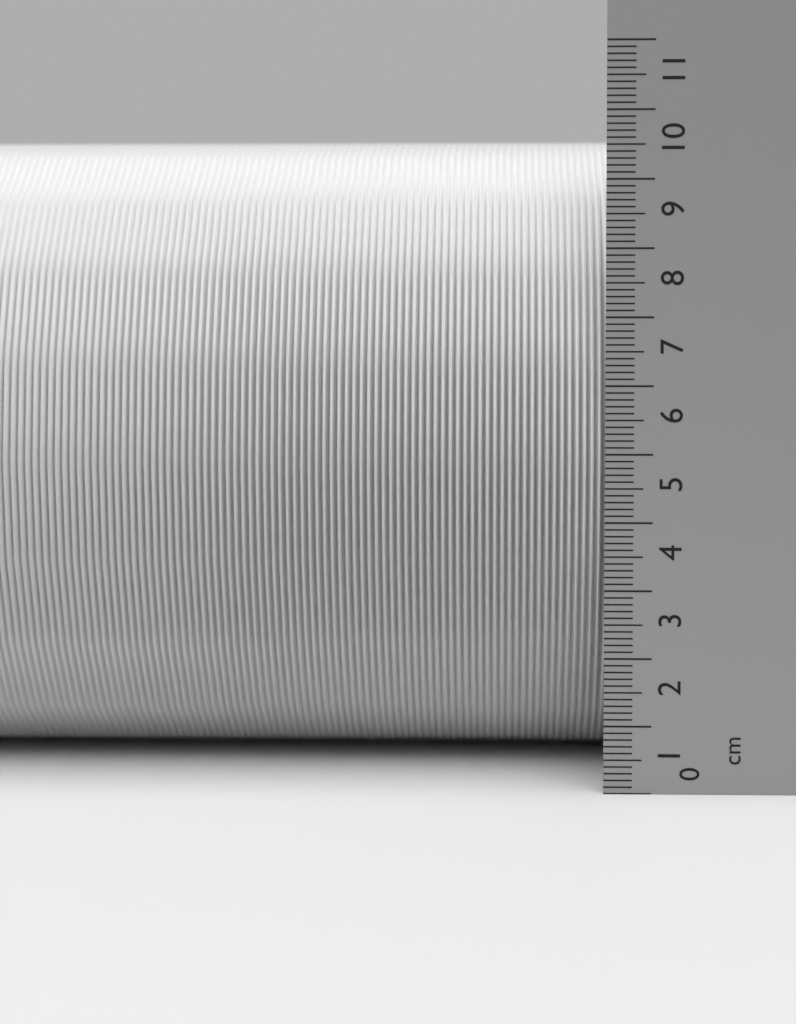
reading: 9.8 cm
